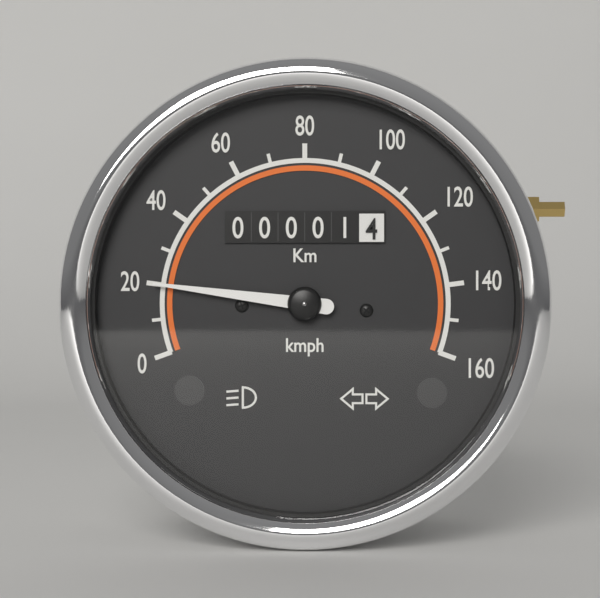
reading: 20 km/h
